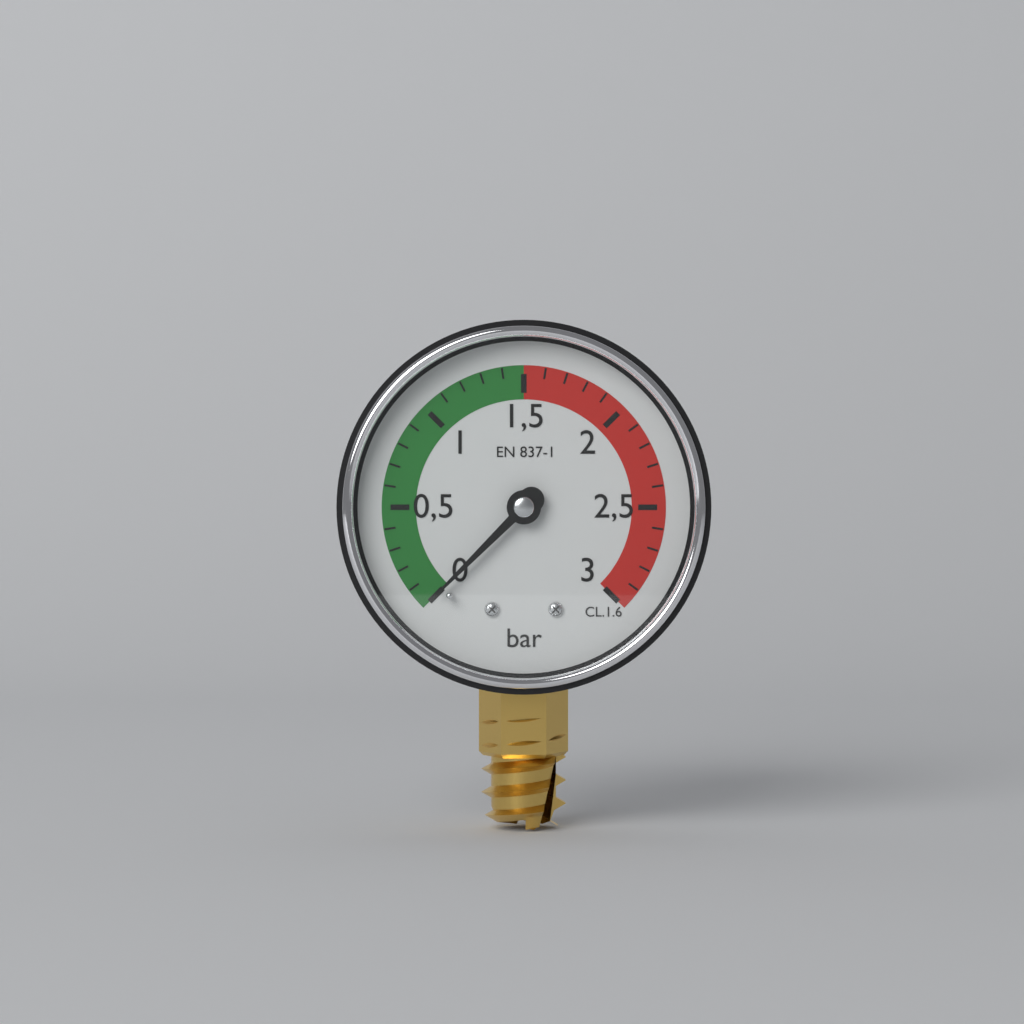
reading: 0.0 bar
